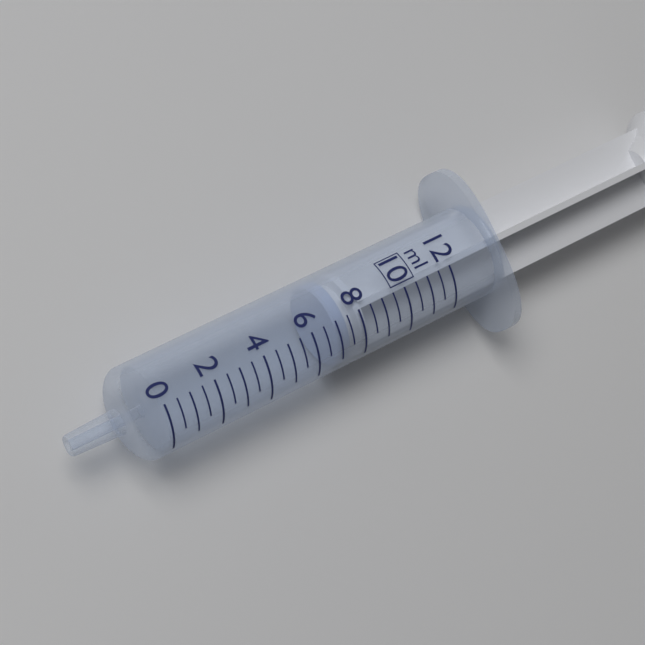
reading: 7.0 ml
